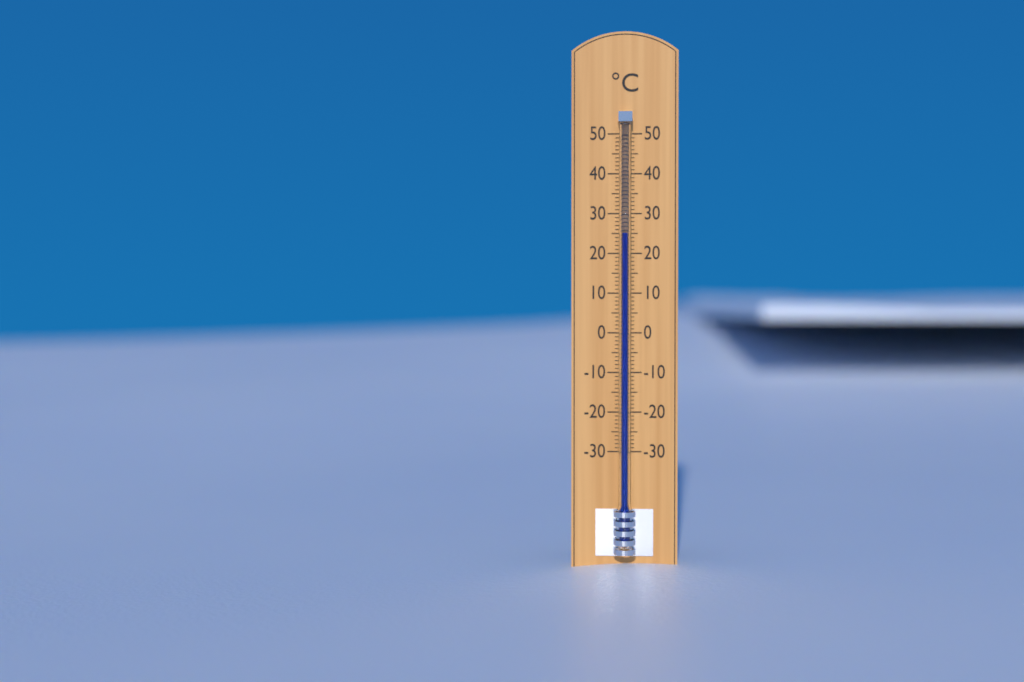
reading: 25 °C
